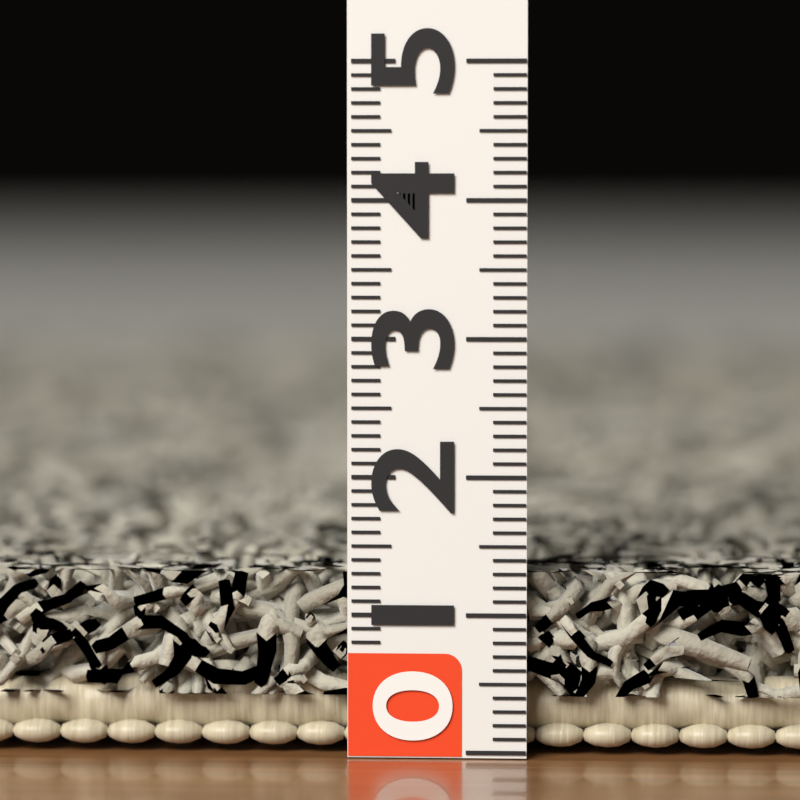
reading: 1.3 (no unit)
